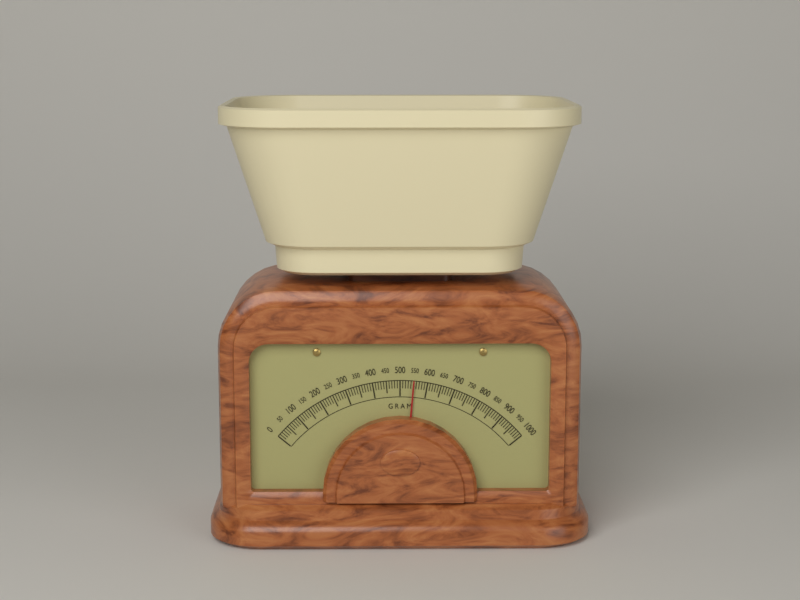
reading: 550 g
